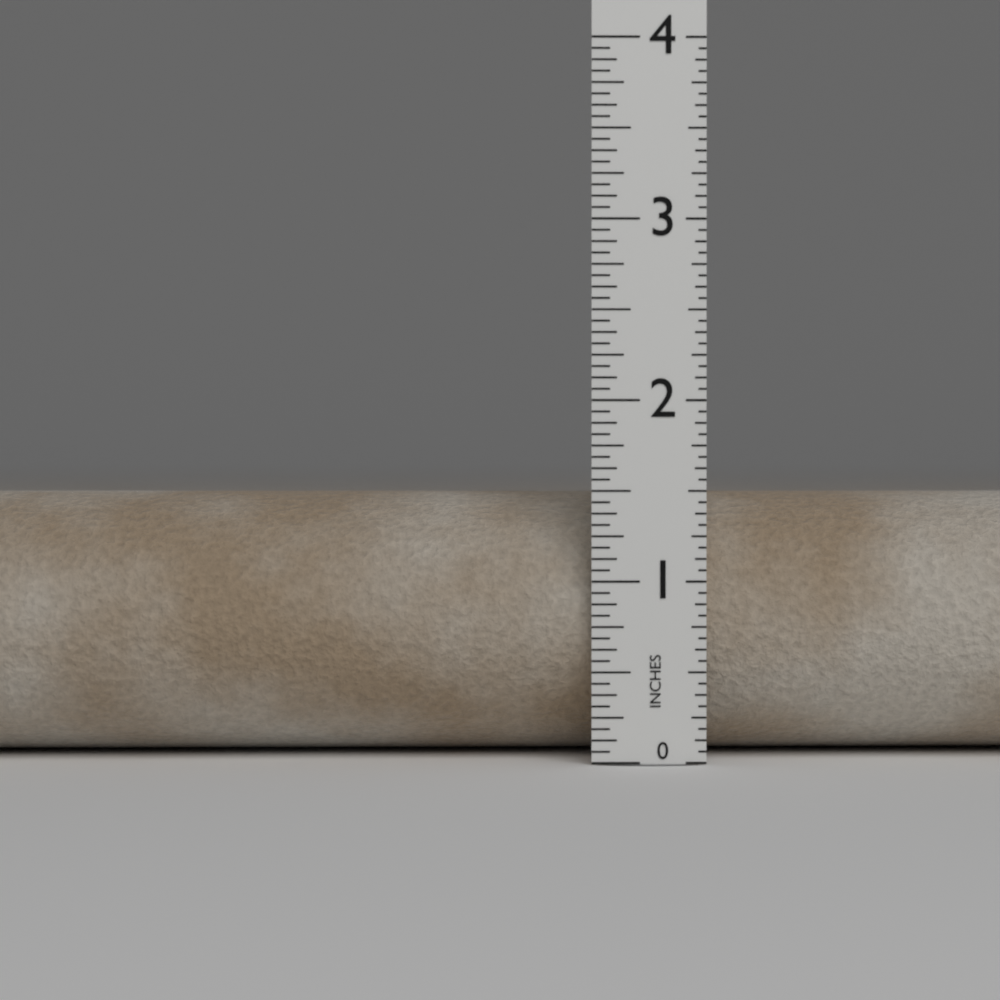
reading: 1.5000 in
